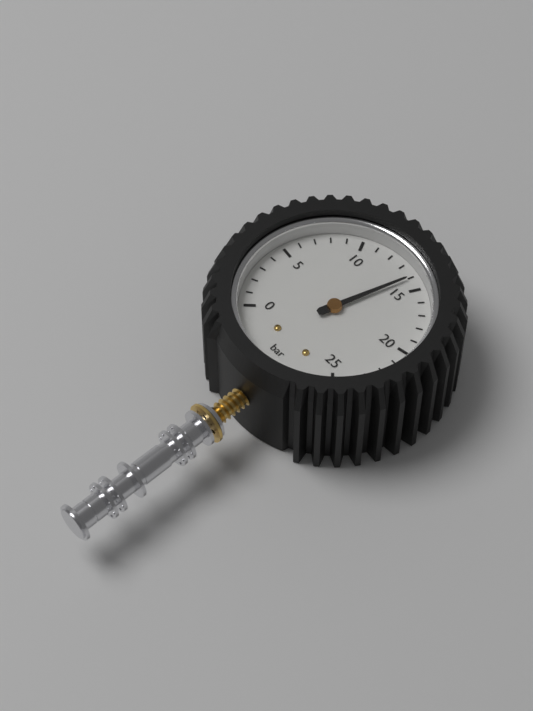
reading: 14 bar
